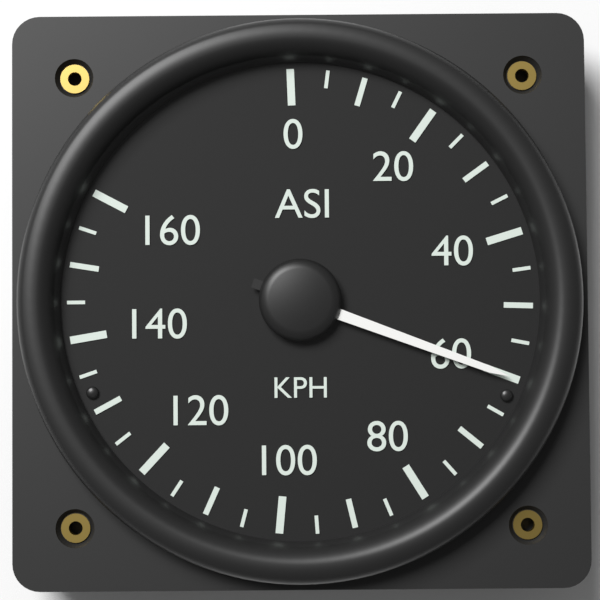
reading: 60 KPH
